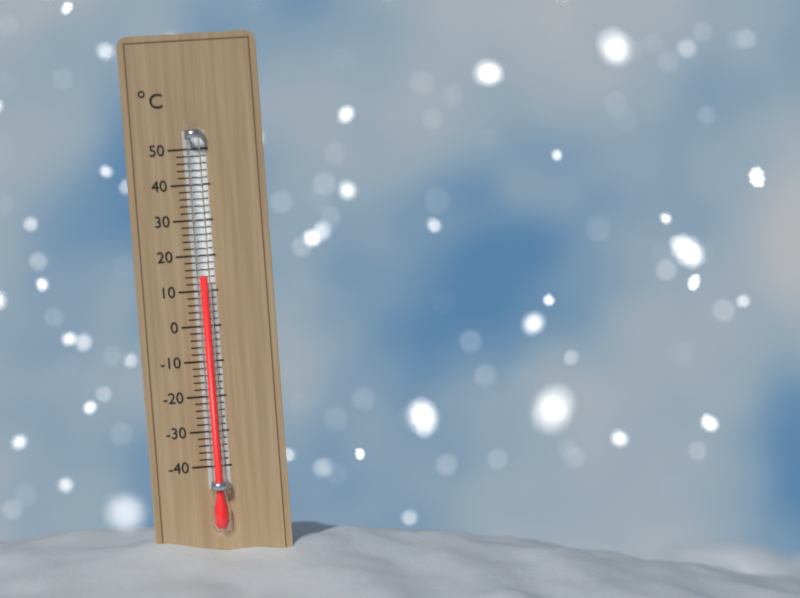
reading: 14 °C
